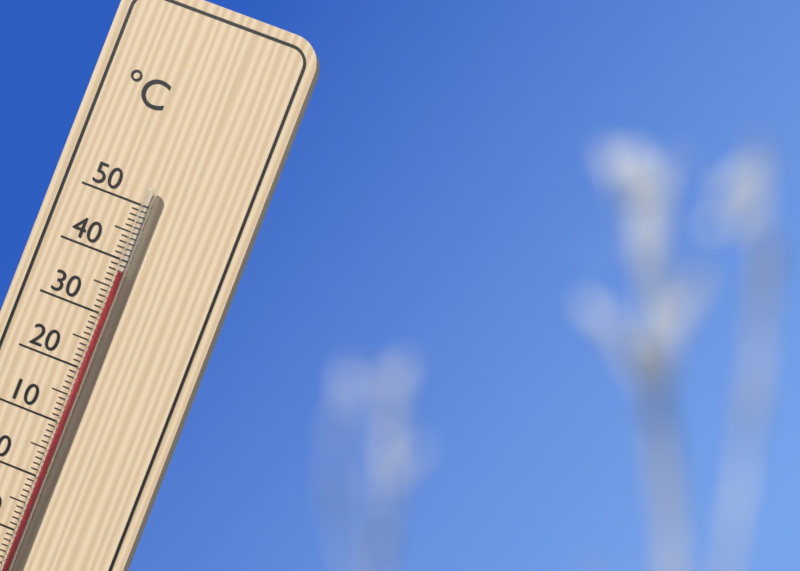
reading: 38 °C
